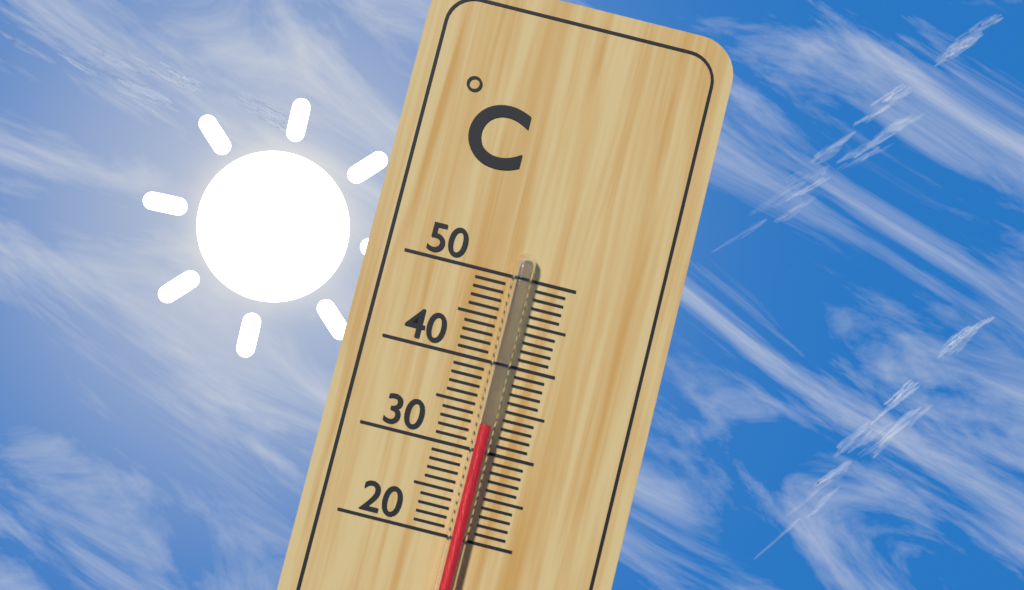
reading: 33 °C
